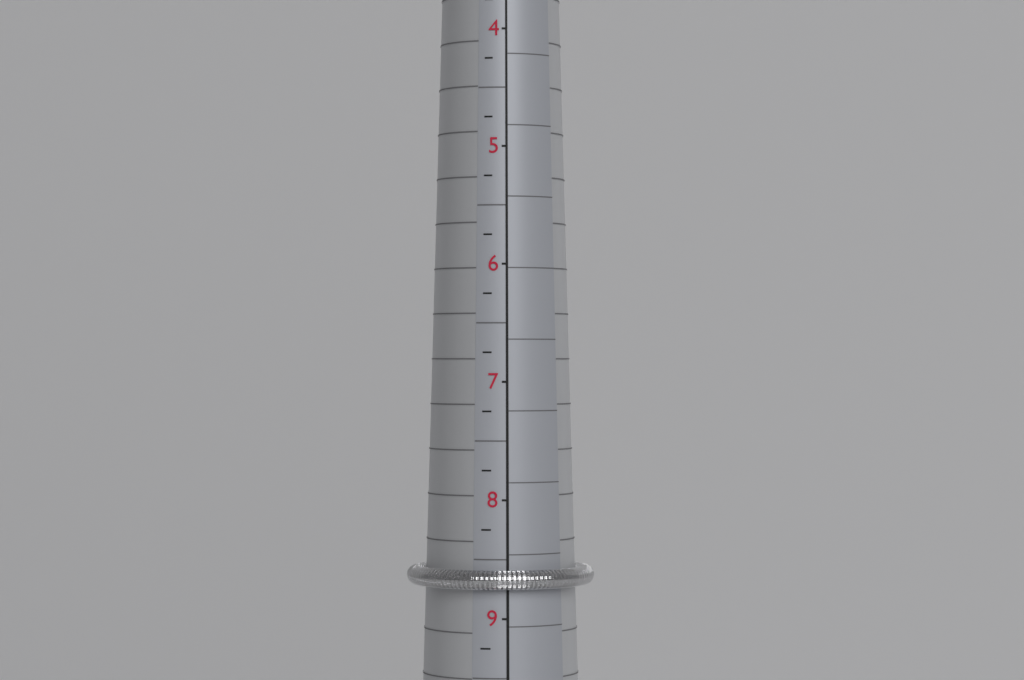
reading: 8.75 (no unit)
